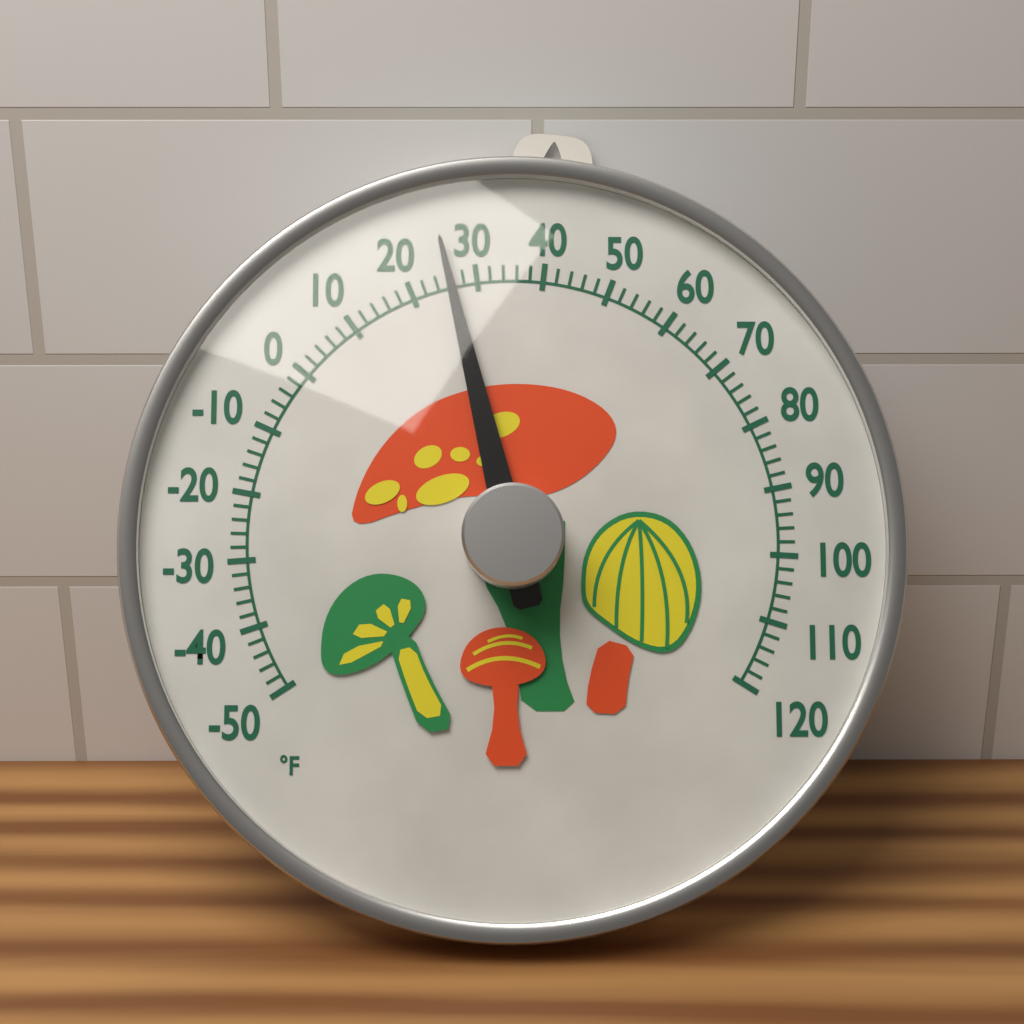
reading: 26 °F
